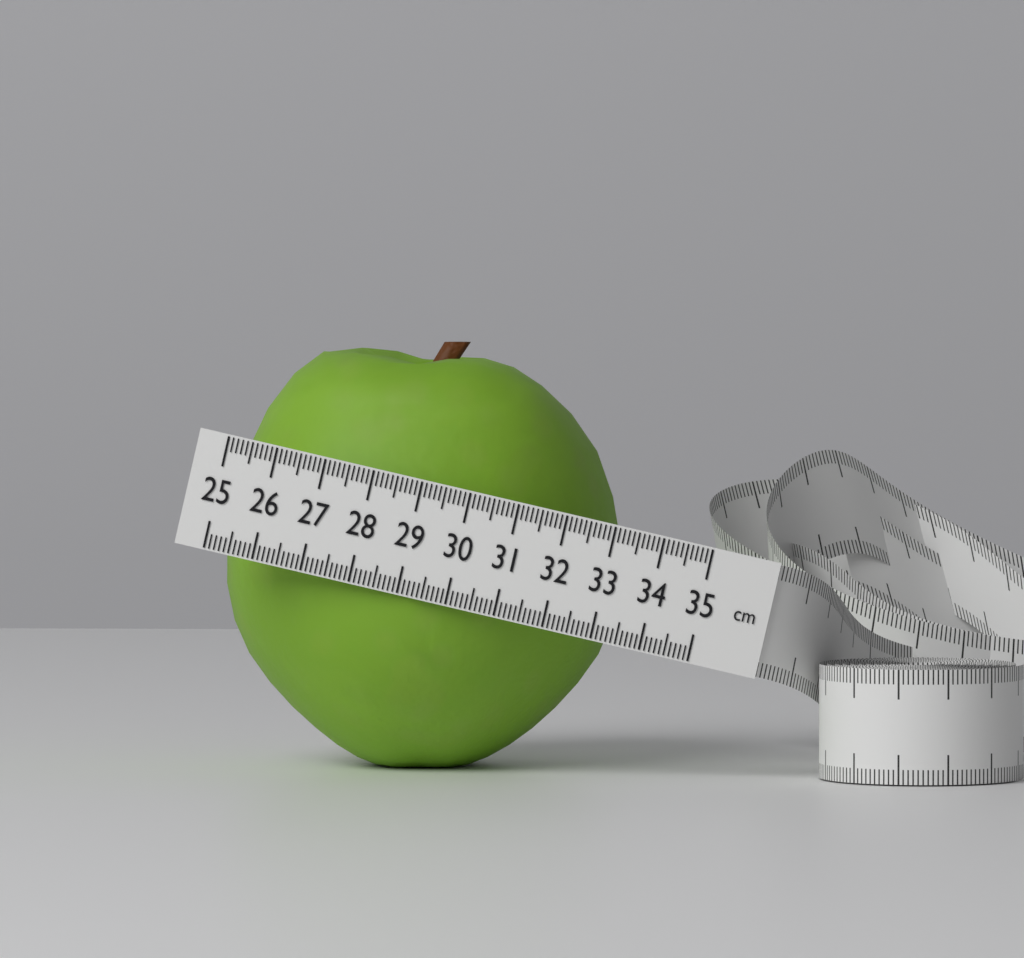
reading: 33.2 cm
